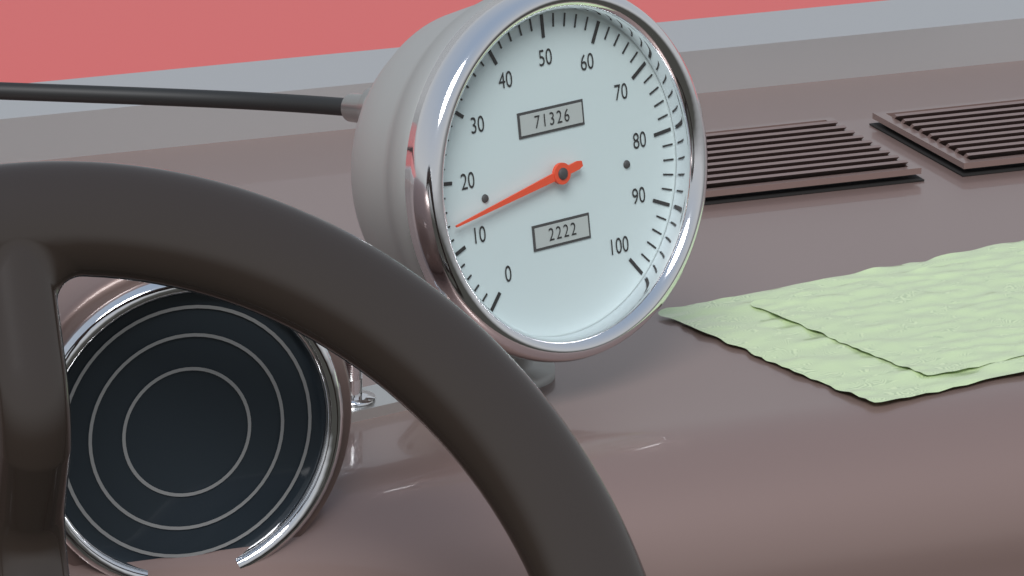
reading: 14 (no unit)
